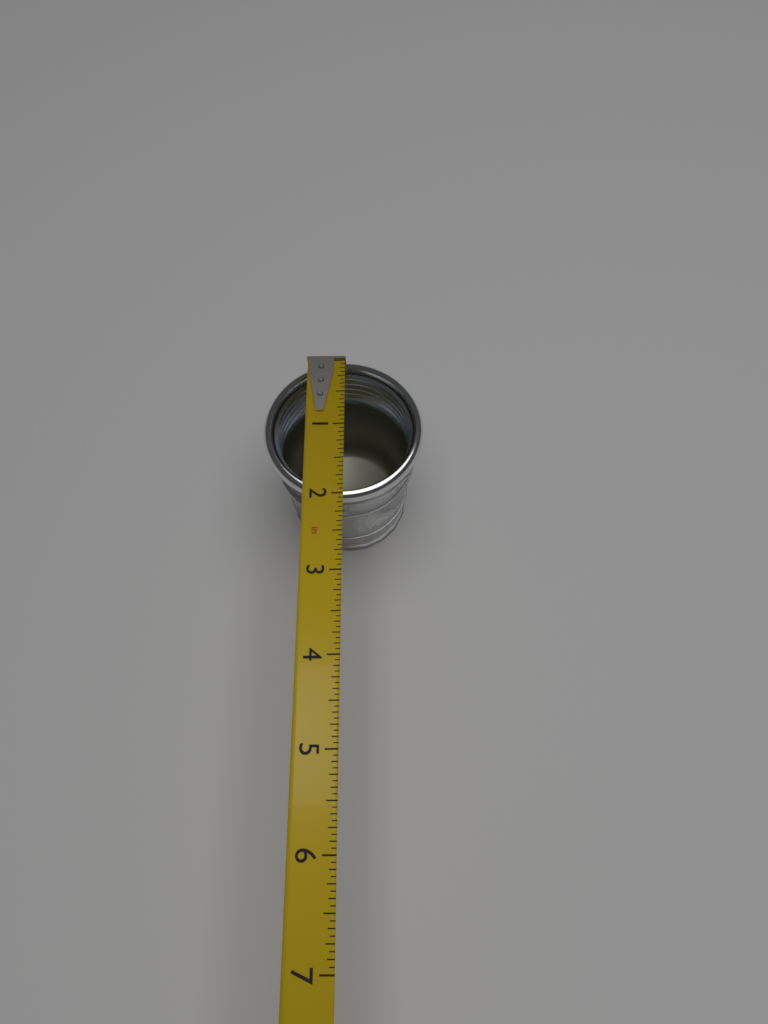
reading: 2.0625 in
